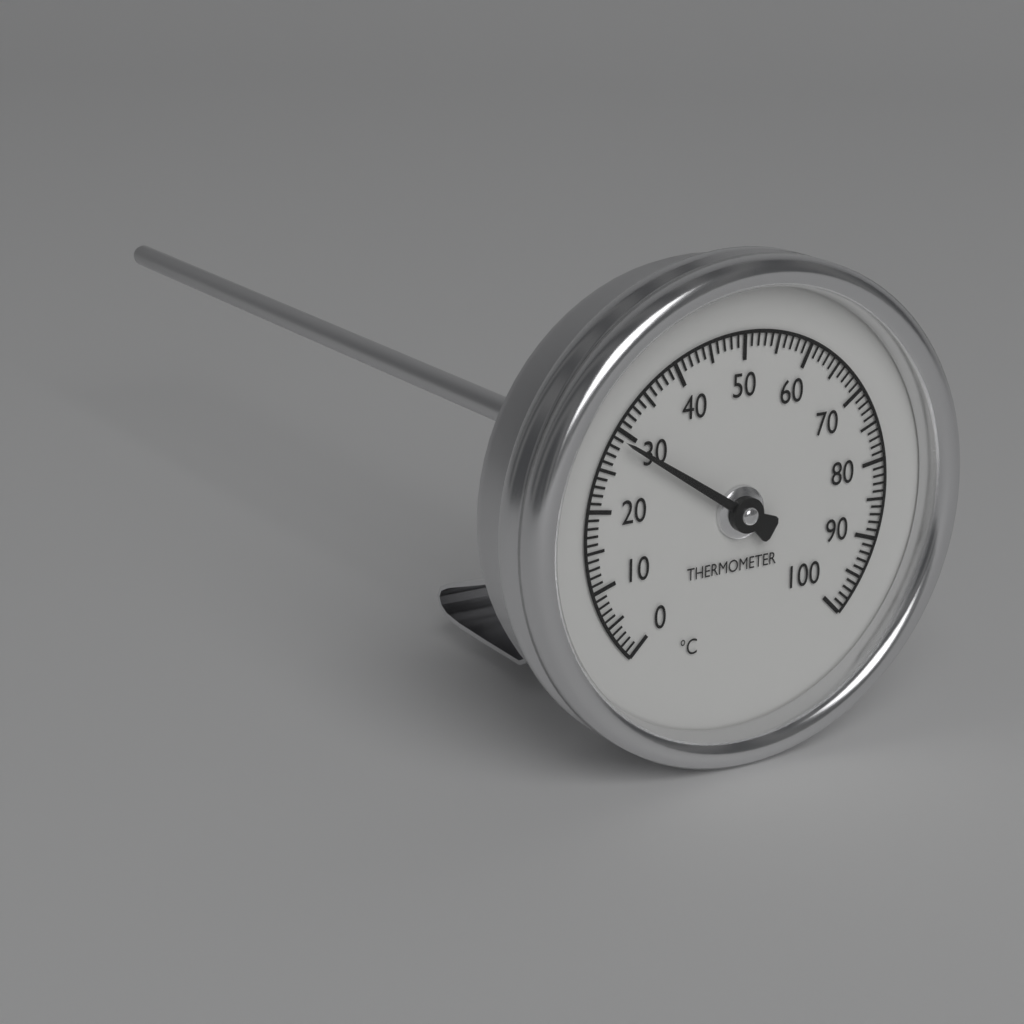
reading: 29 °C
